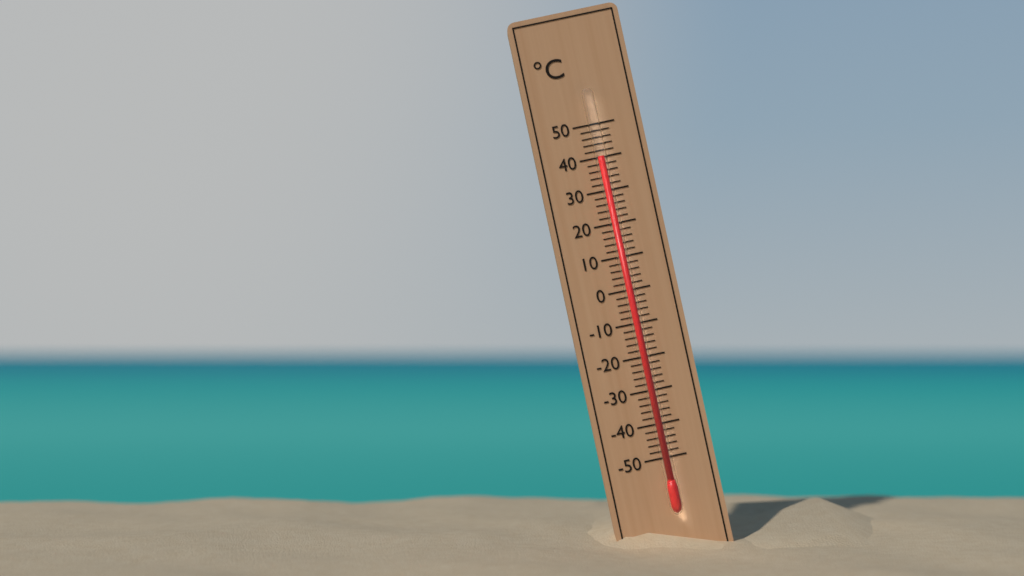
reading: 40 °C
